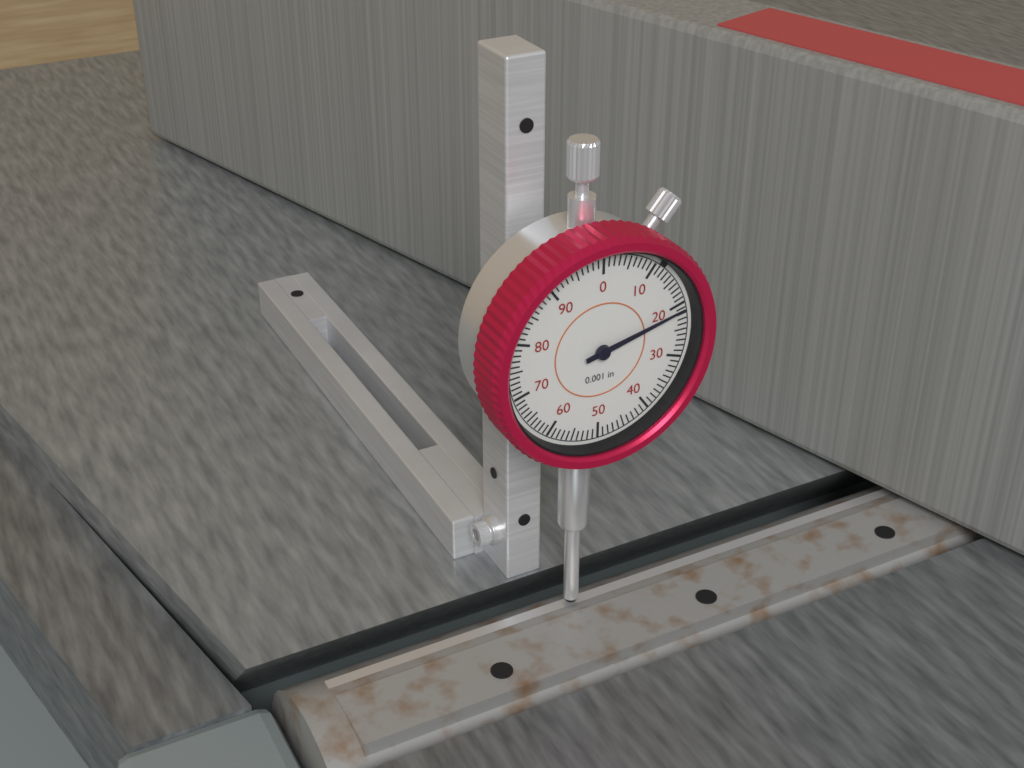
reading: 0.021 in
